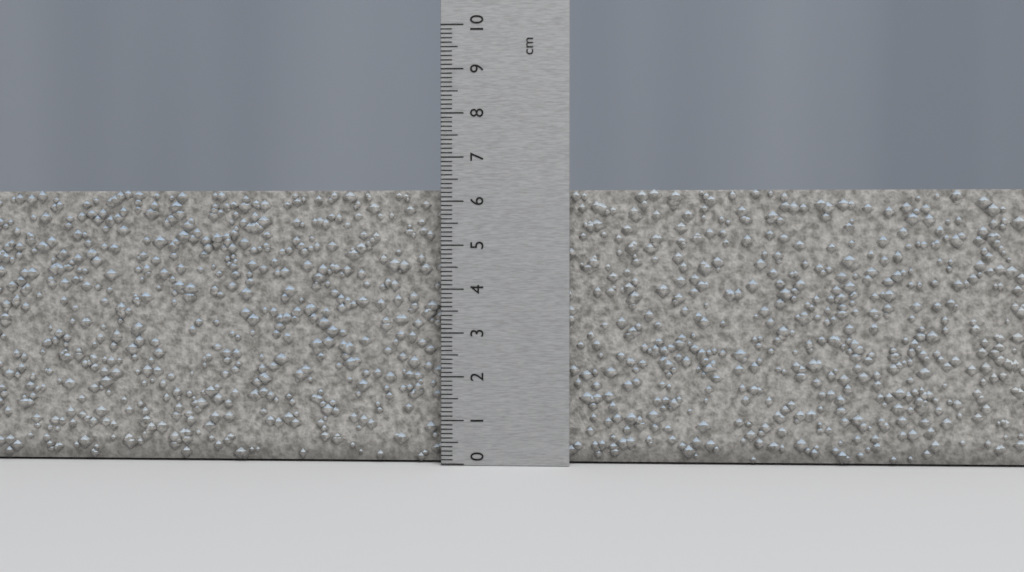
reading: 6.3 cm
